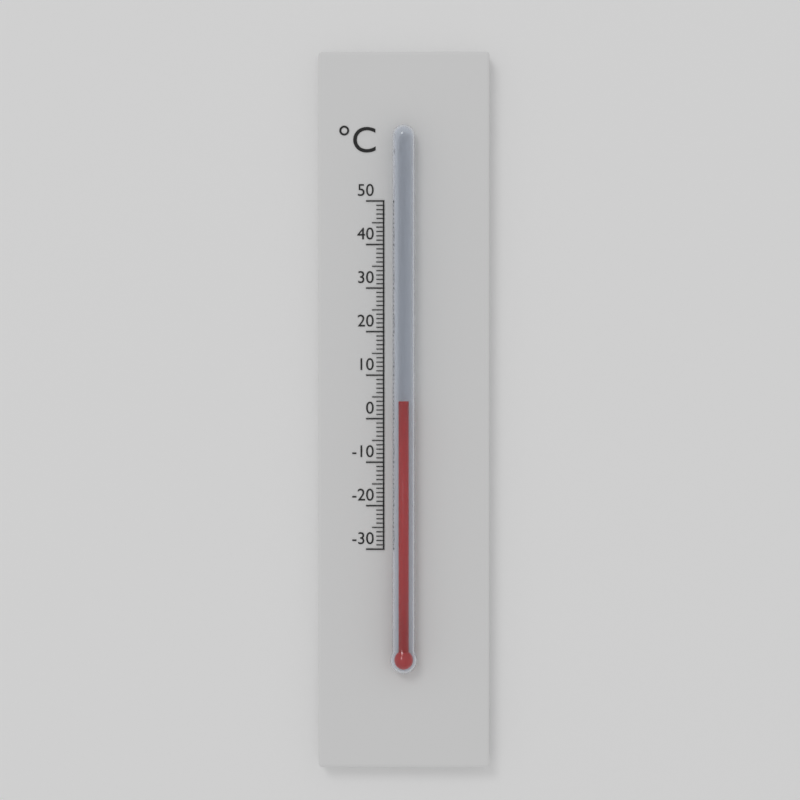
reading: 4 °C
